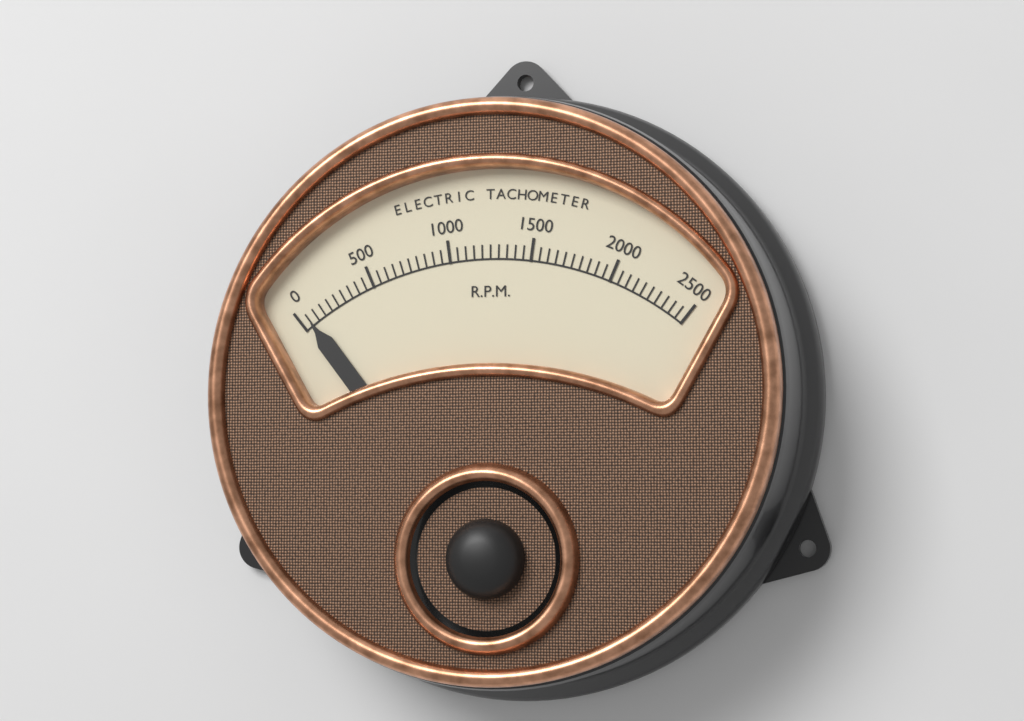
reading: 50 RPM
